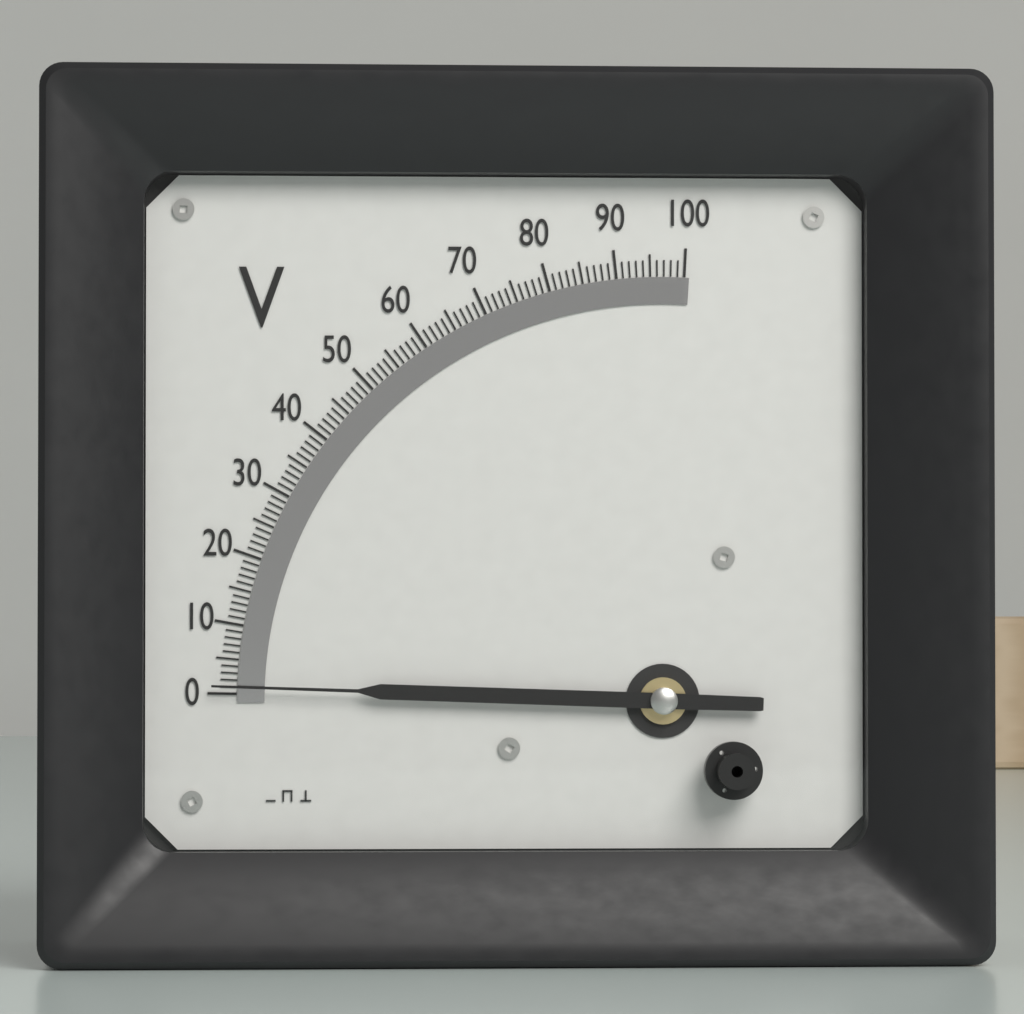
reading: 1 V
